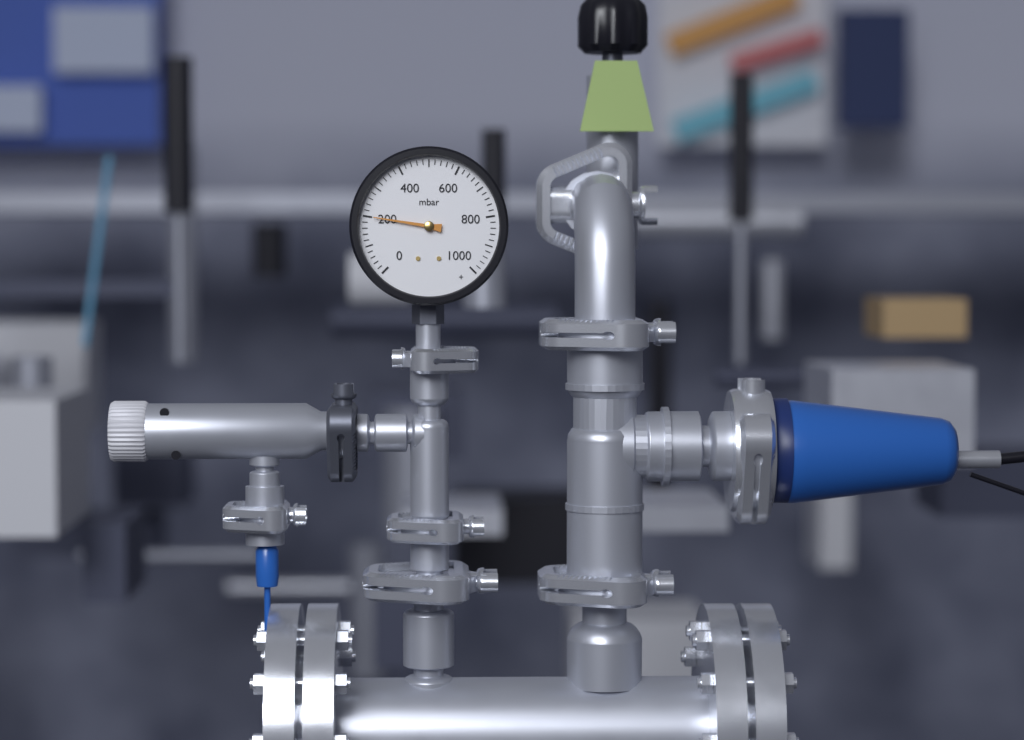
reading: 200 mbar
